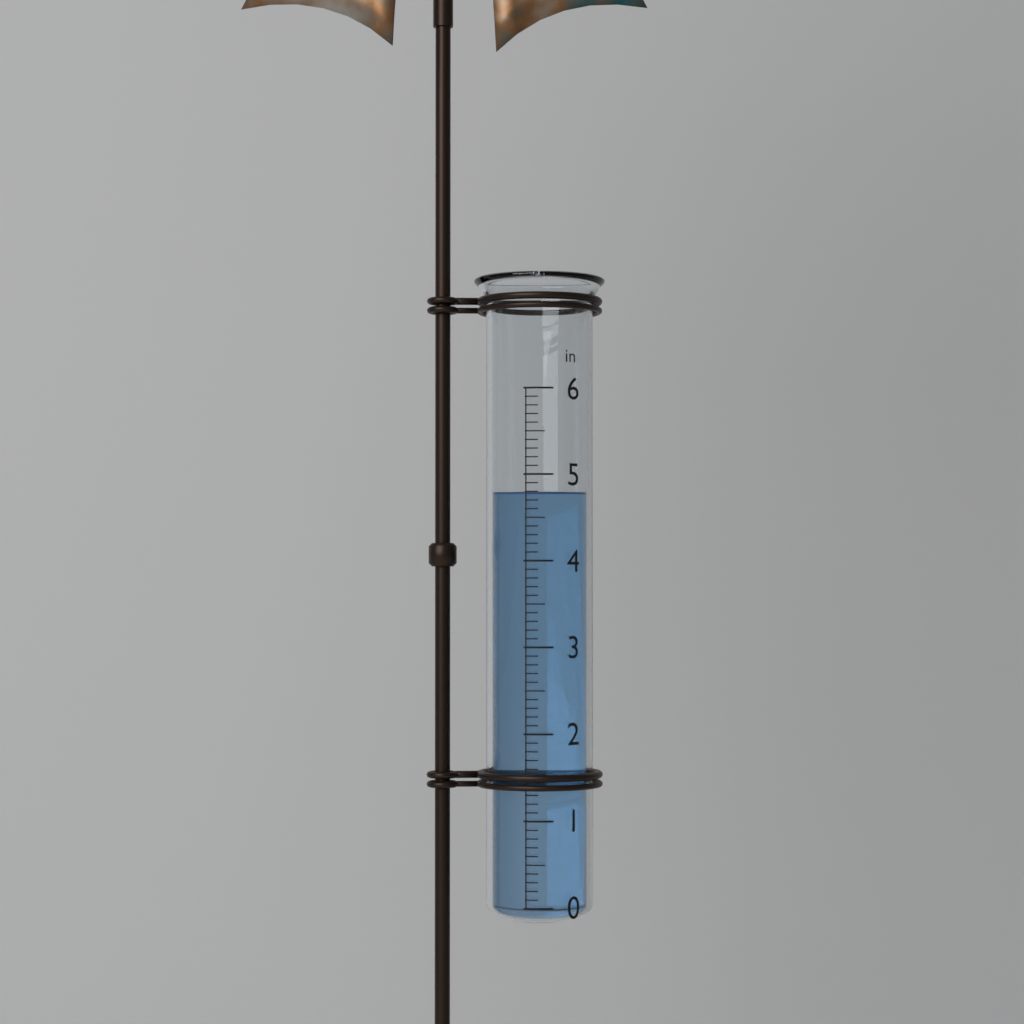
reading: 4.8 in
